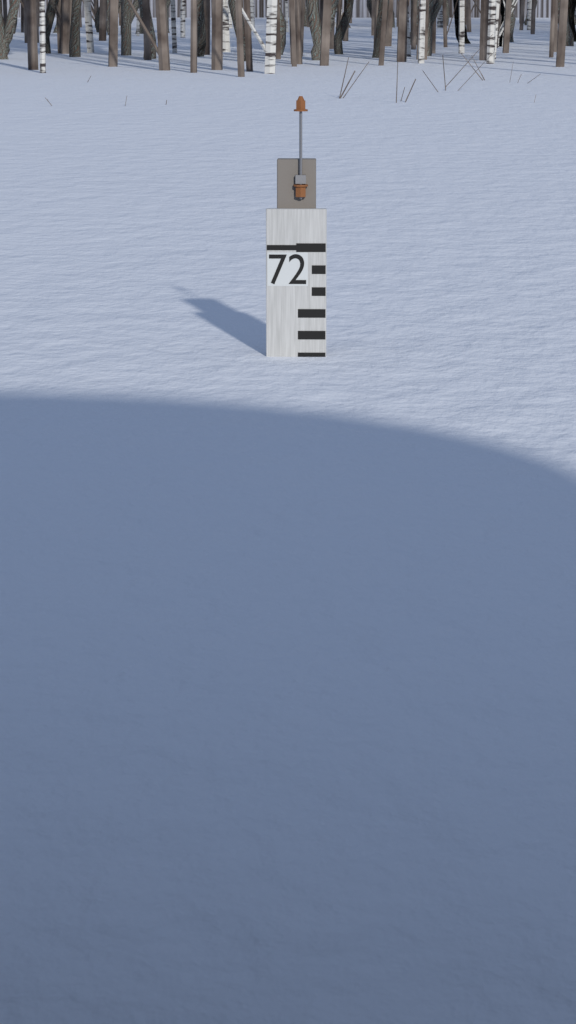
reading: 62 (no unit)
